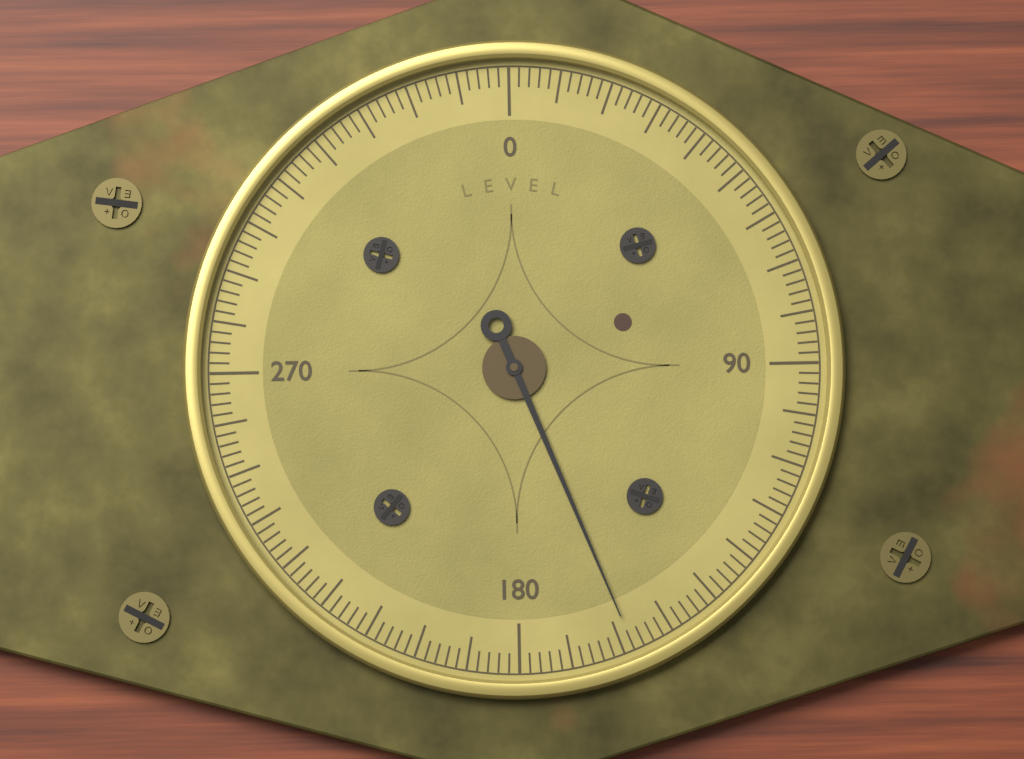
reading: 158 (no unit)
